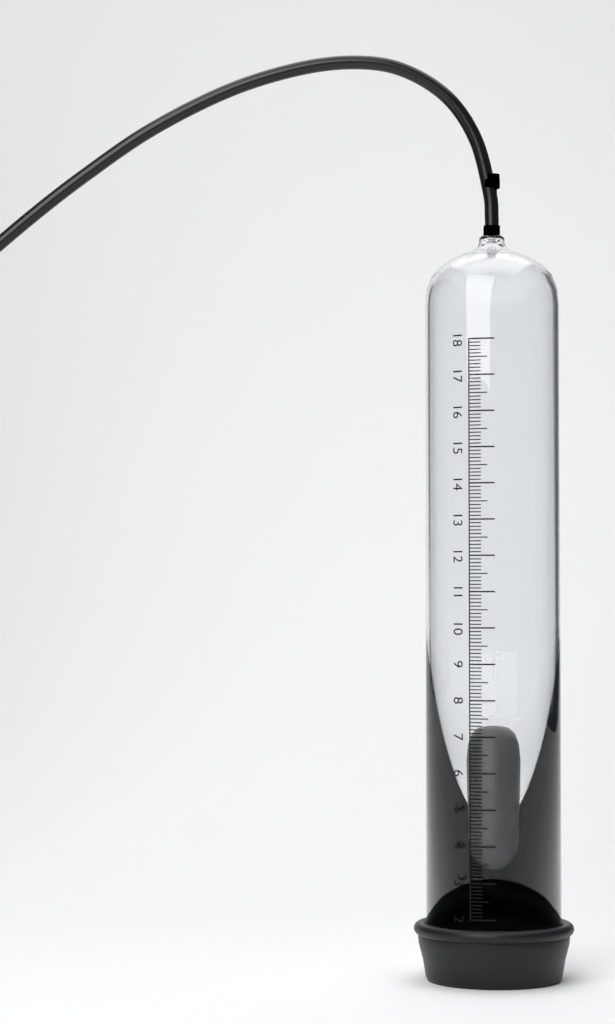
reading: 7.6 (no unit)
